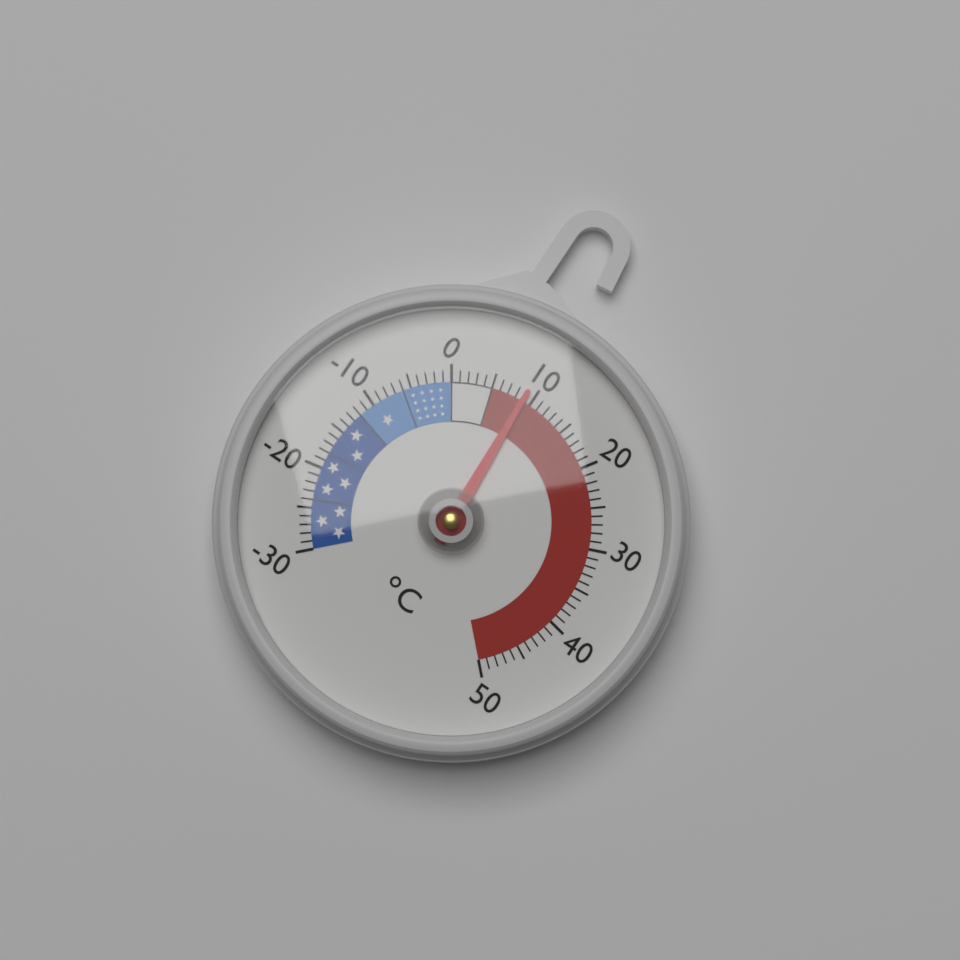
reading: 9 °C
